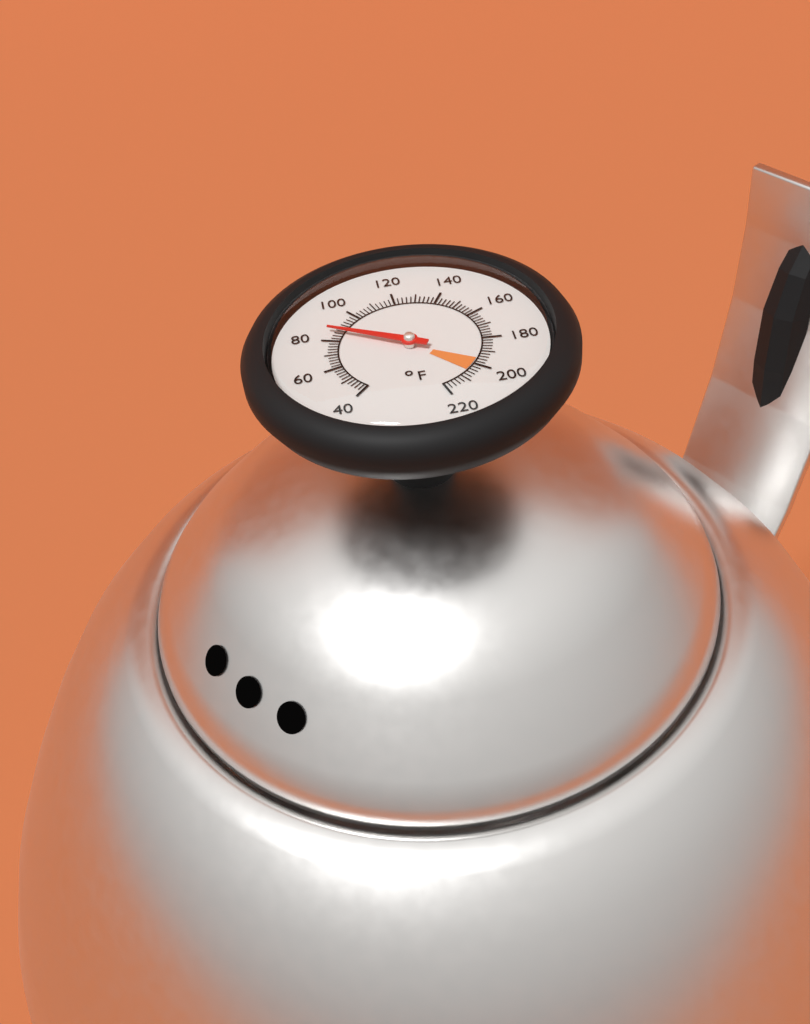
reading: 86 °F
